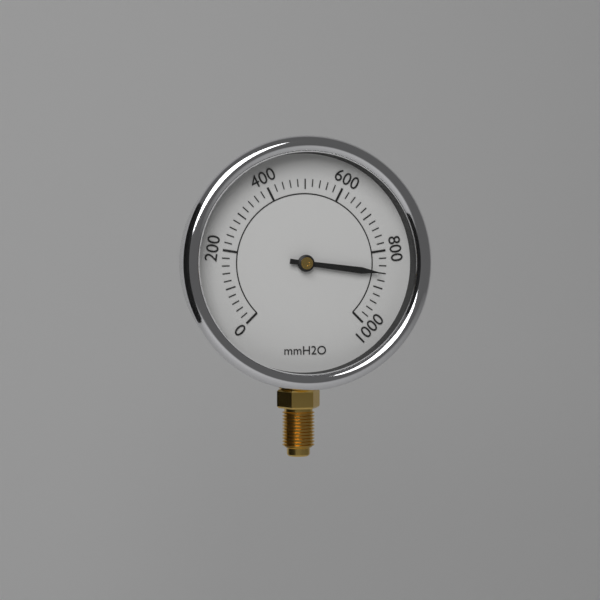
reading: 860 mmH2O
